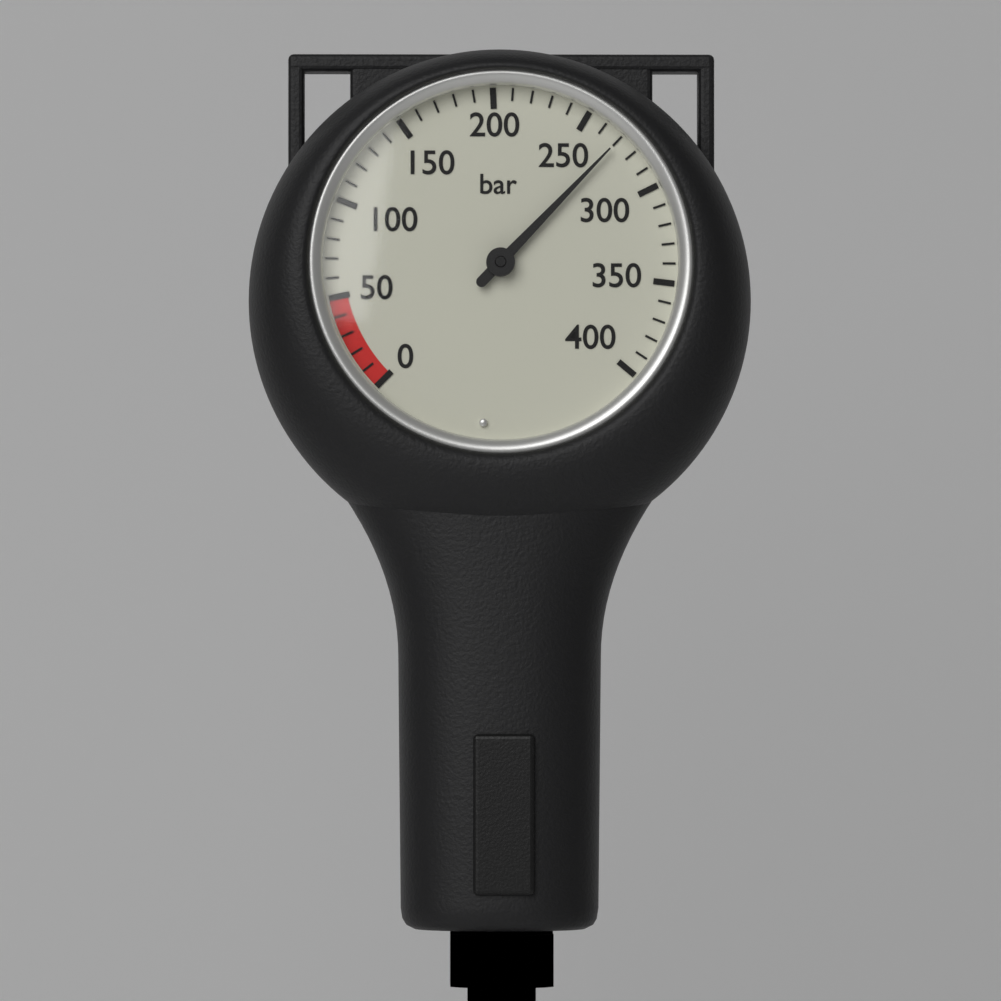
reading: 270 bar
